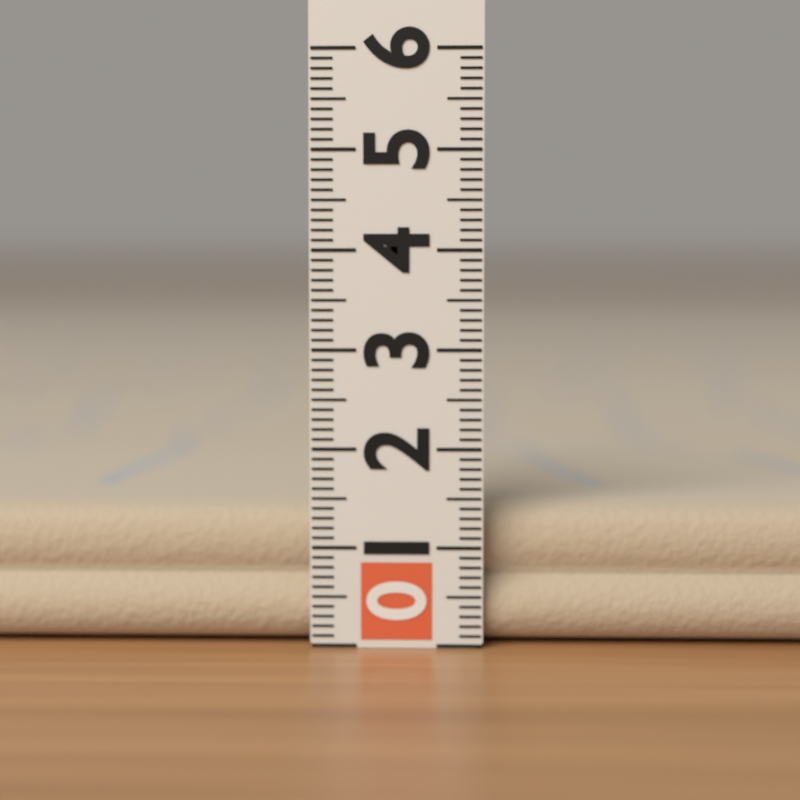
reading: 1.4 (no unit)
